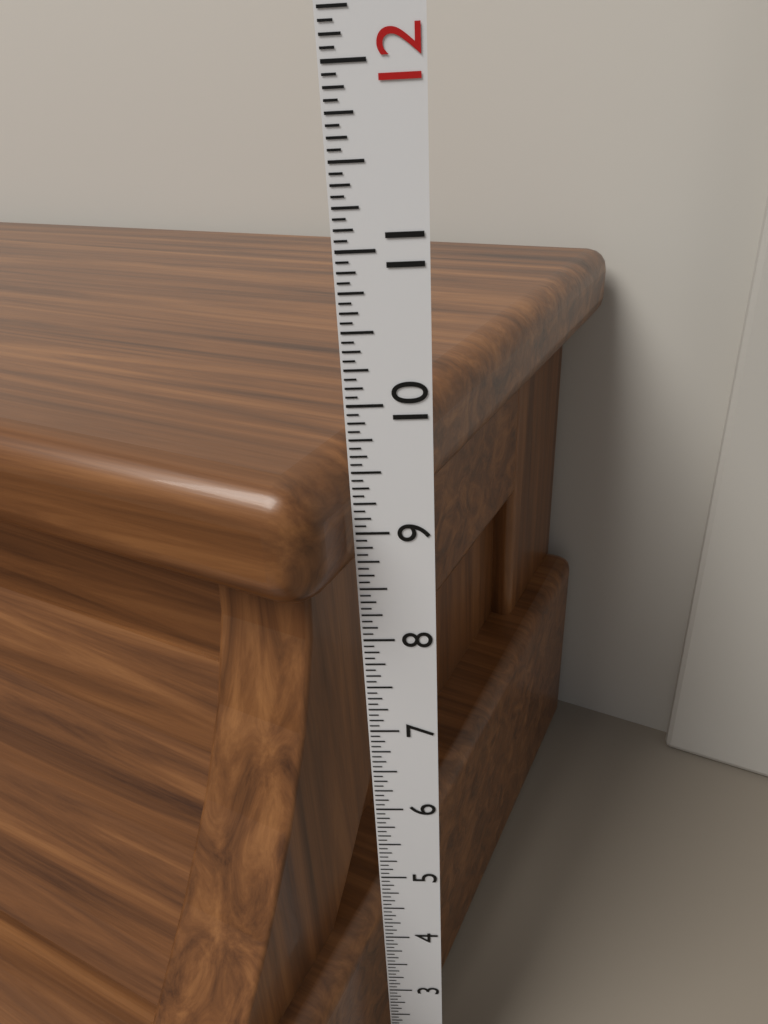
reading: 9.5625 in
